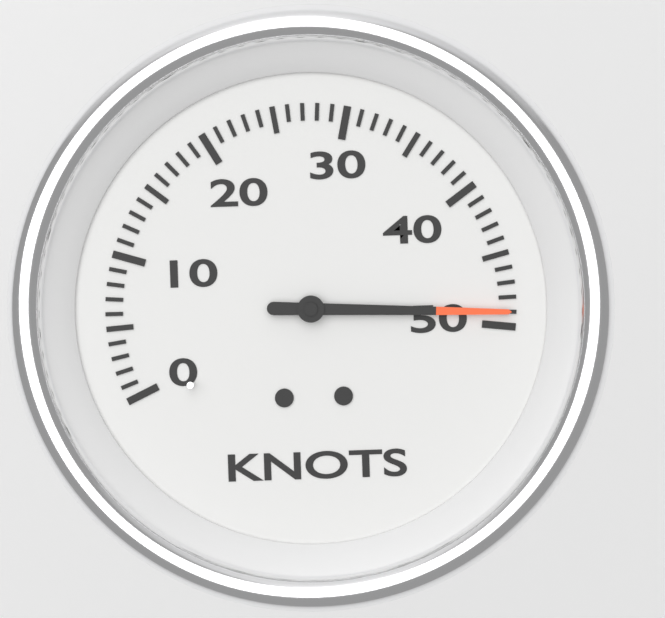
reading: 49 knots
